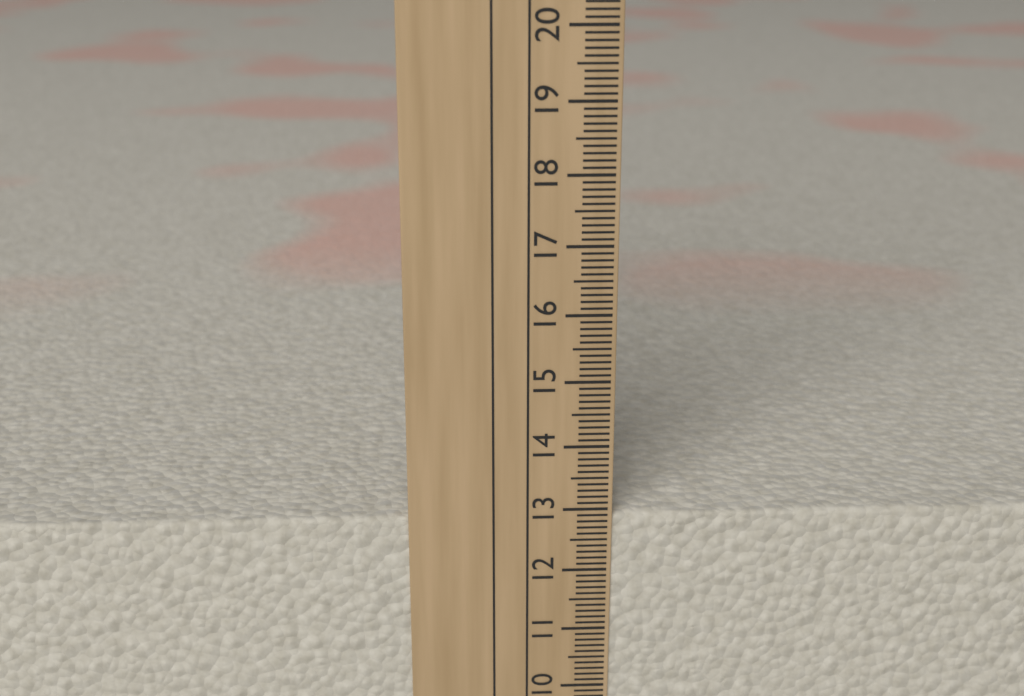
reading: 12.9 cm
